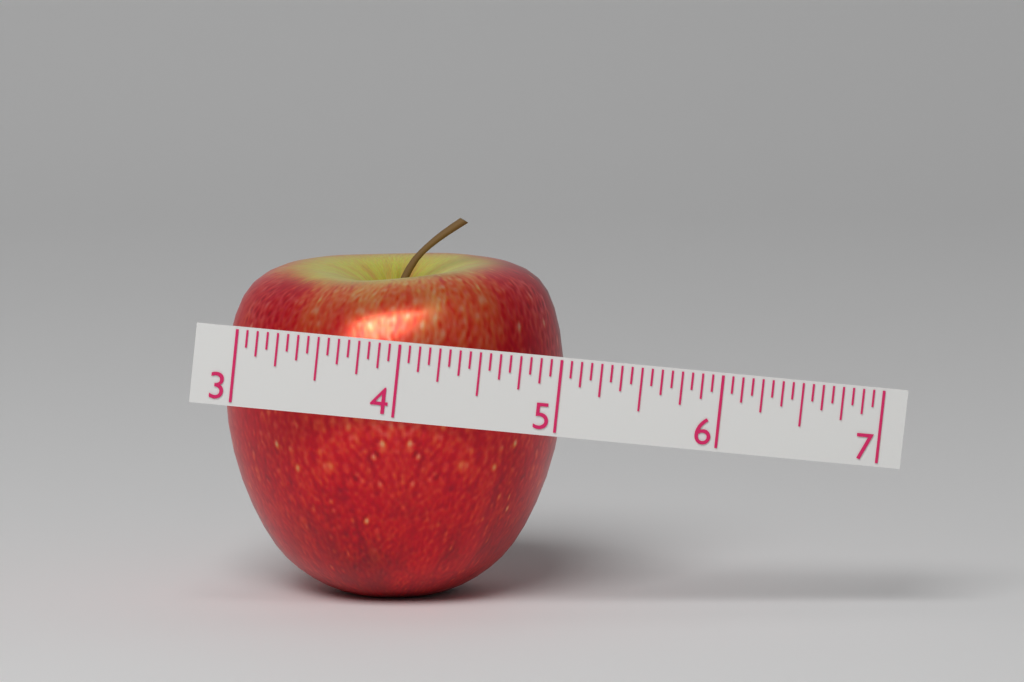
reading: 5.1250 (no unit)
